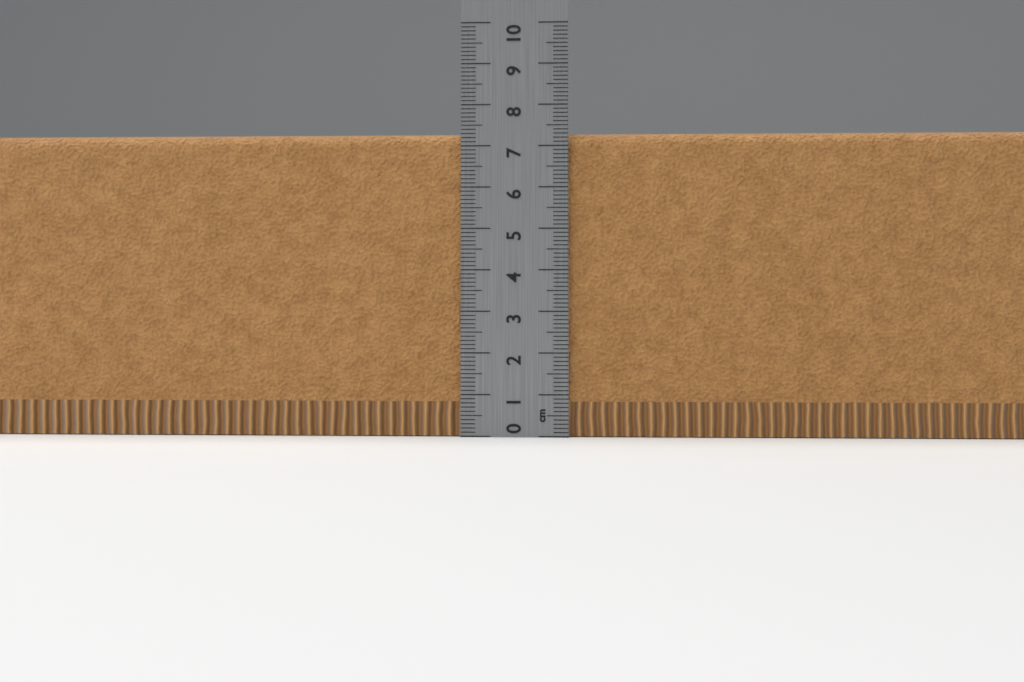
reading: 7.3 cm
